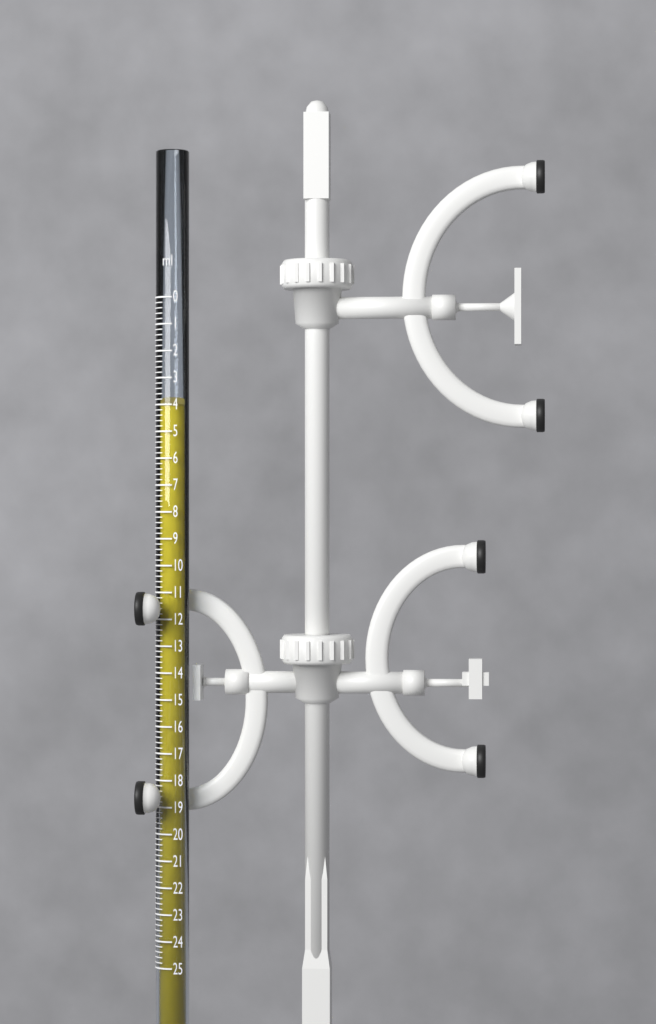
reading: 4.0 ml
